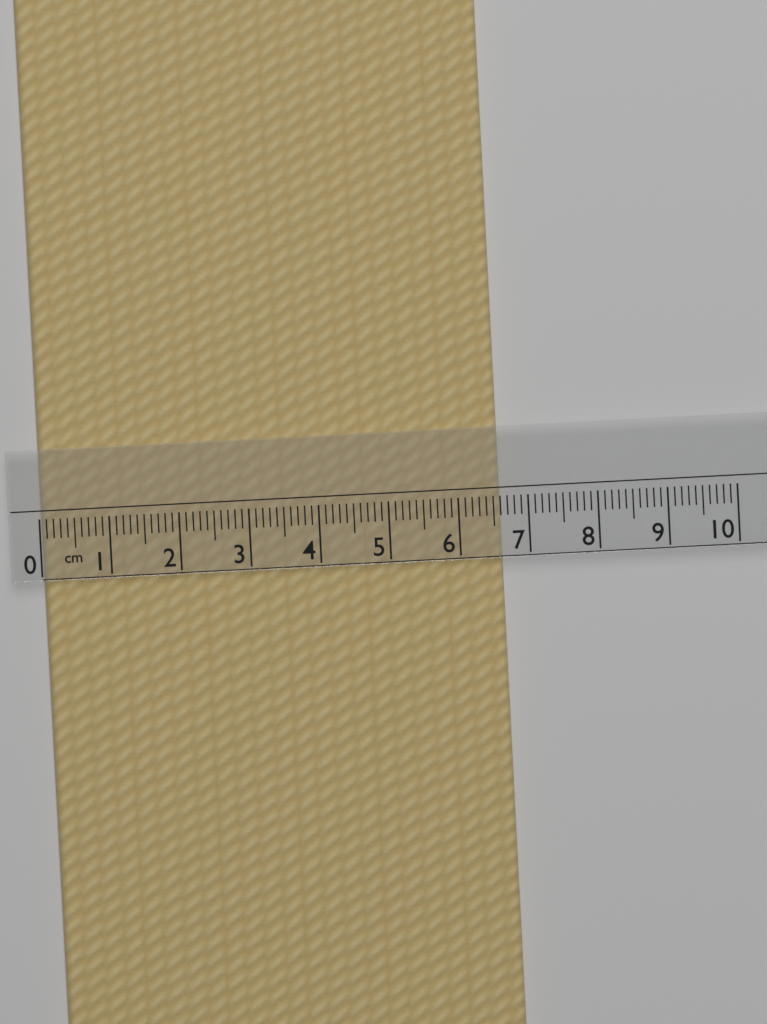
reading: 6.6 cm
